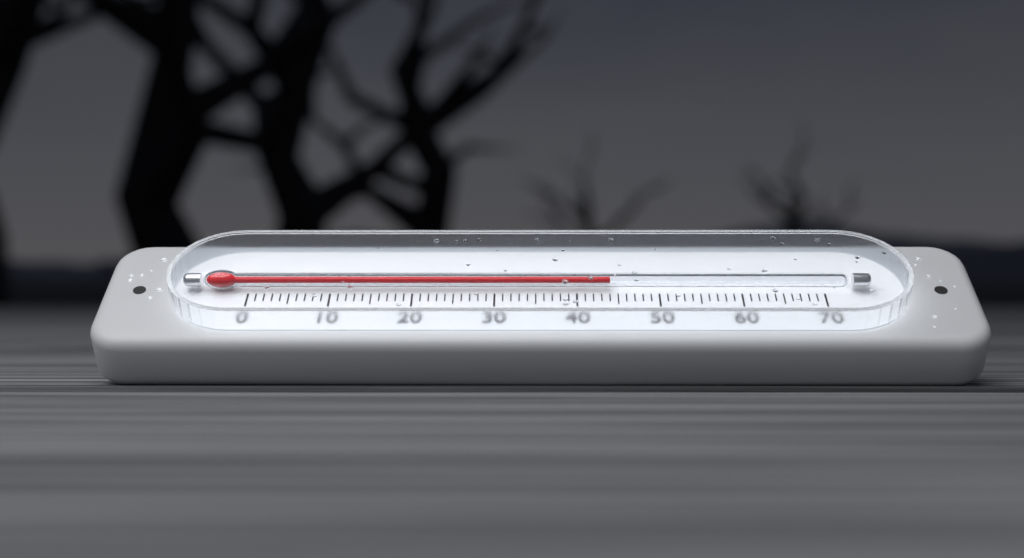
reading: 44 (no unit)
